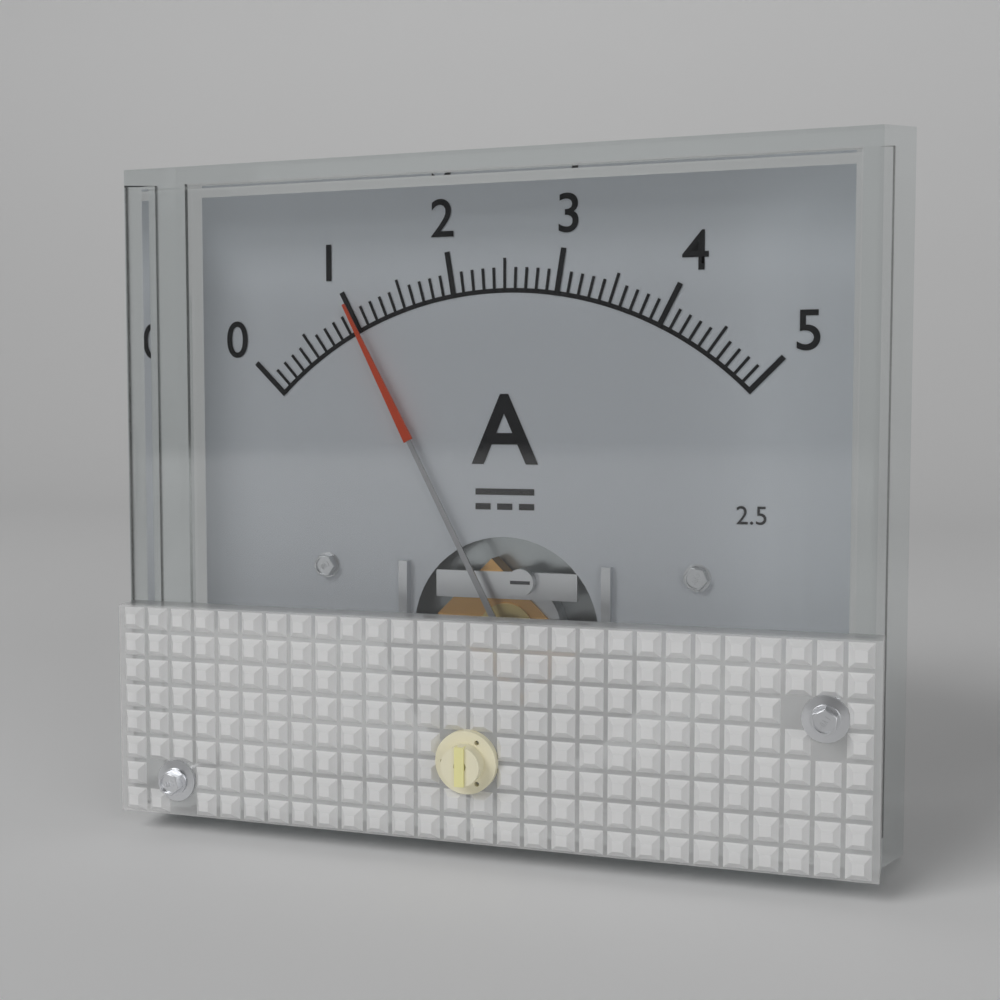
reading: 1.0 A
